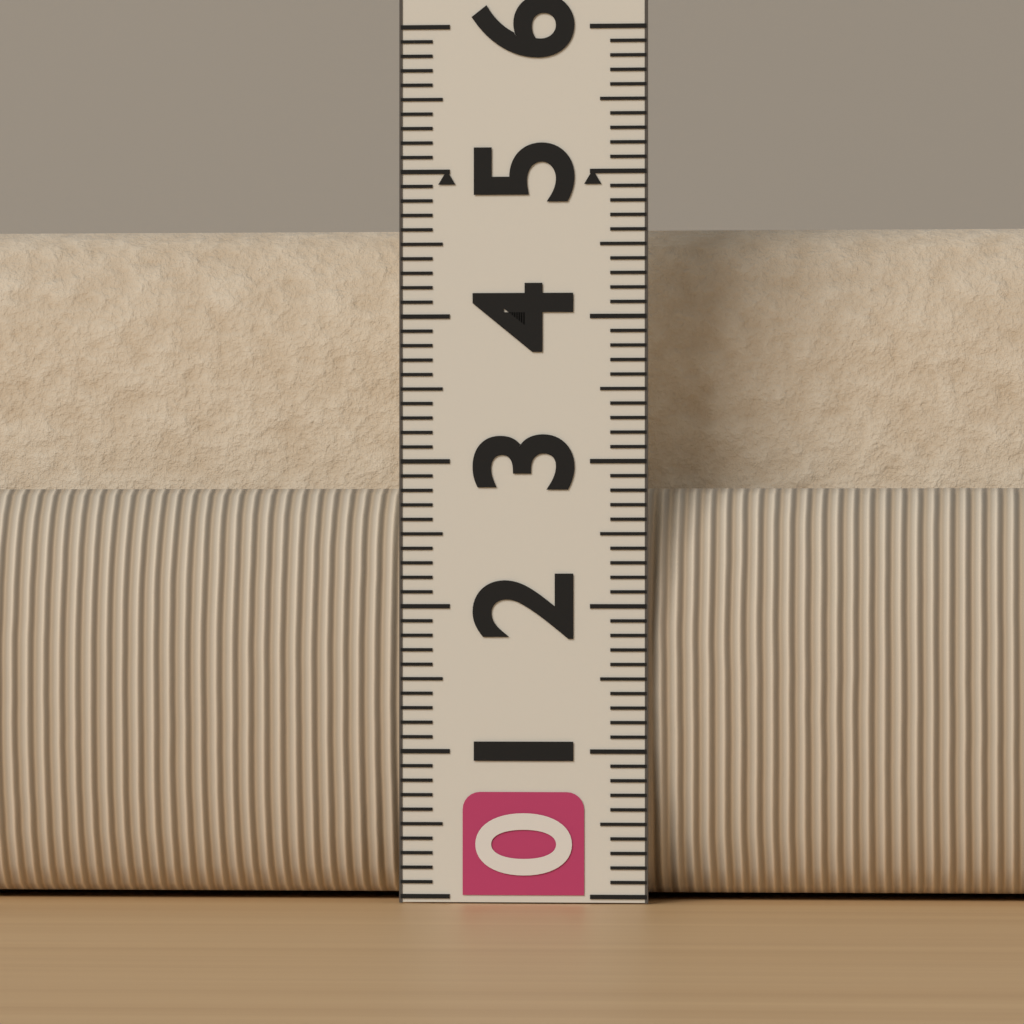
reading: 4.7 (no unit)
